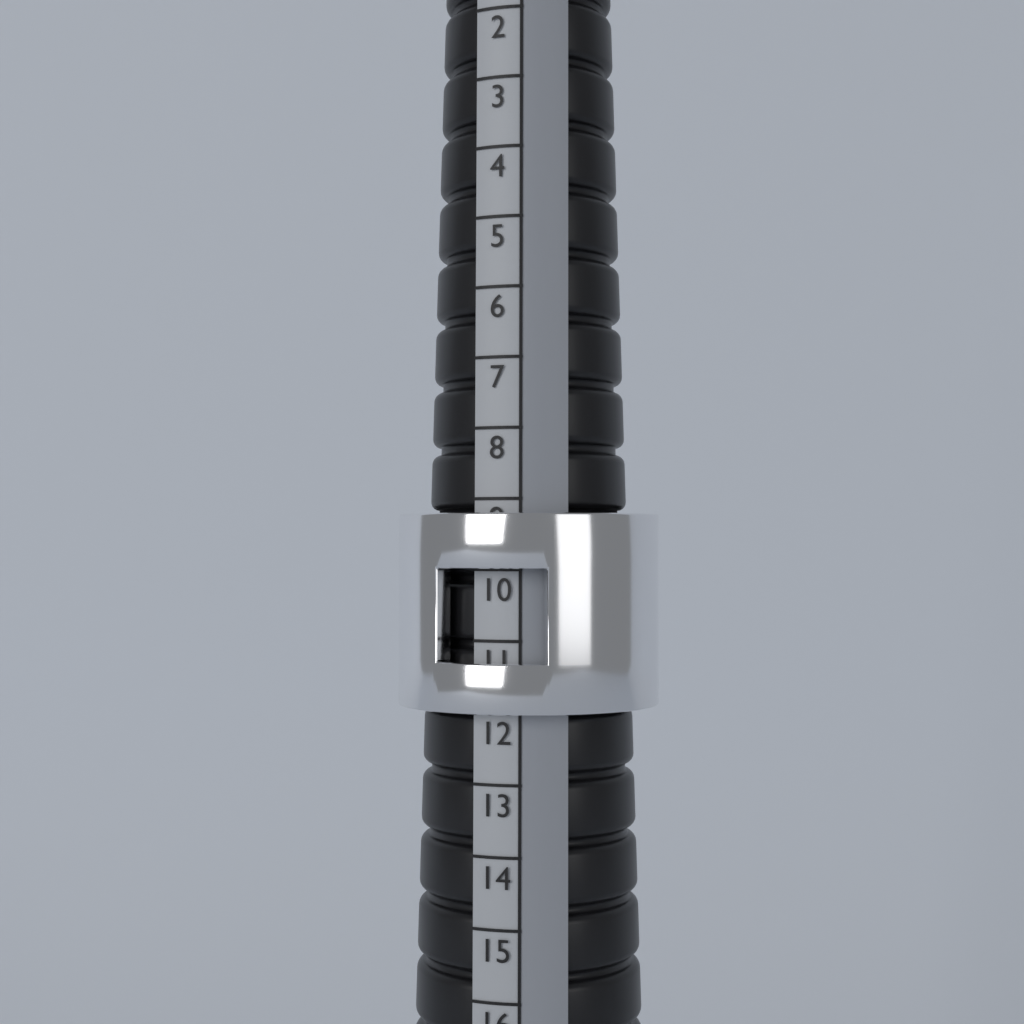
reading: 12 (no unit)
